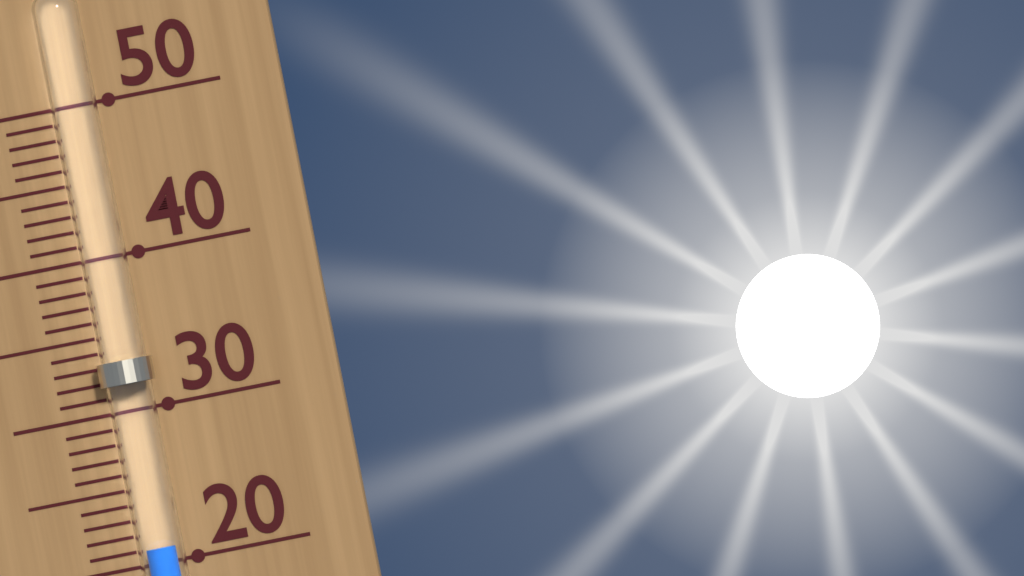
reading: 21 (no unit)
